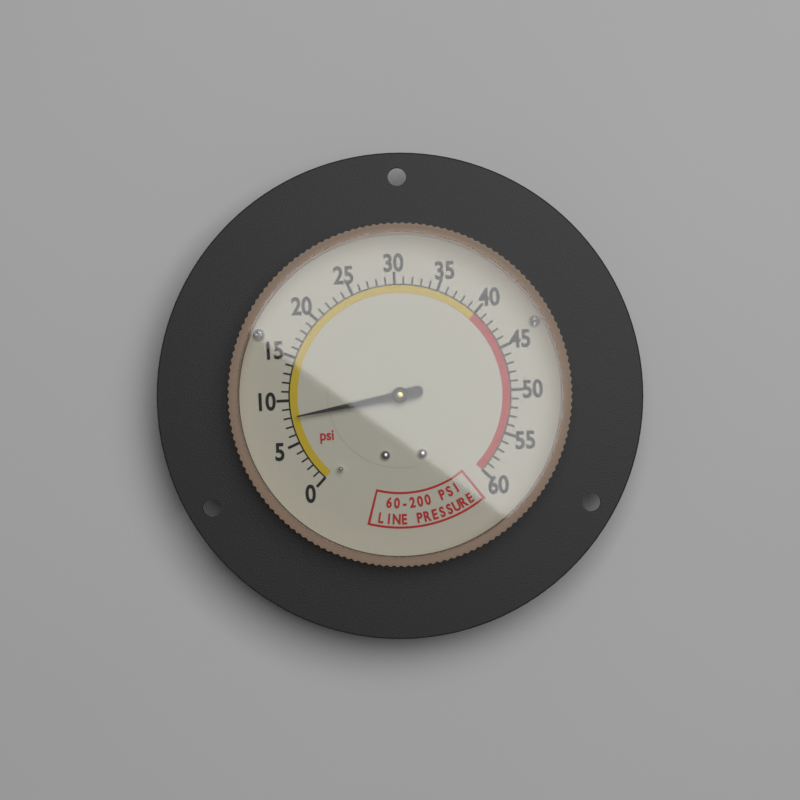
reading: 8 psi
